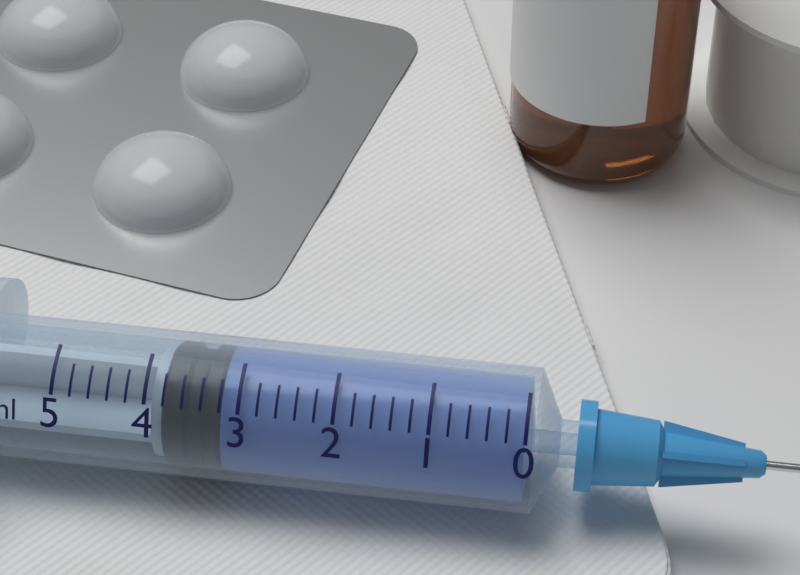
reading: 3.2 ml
